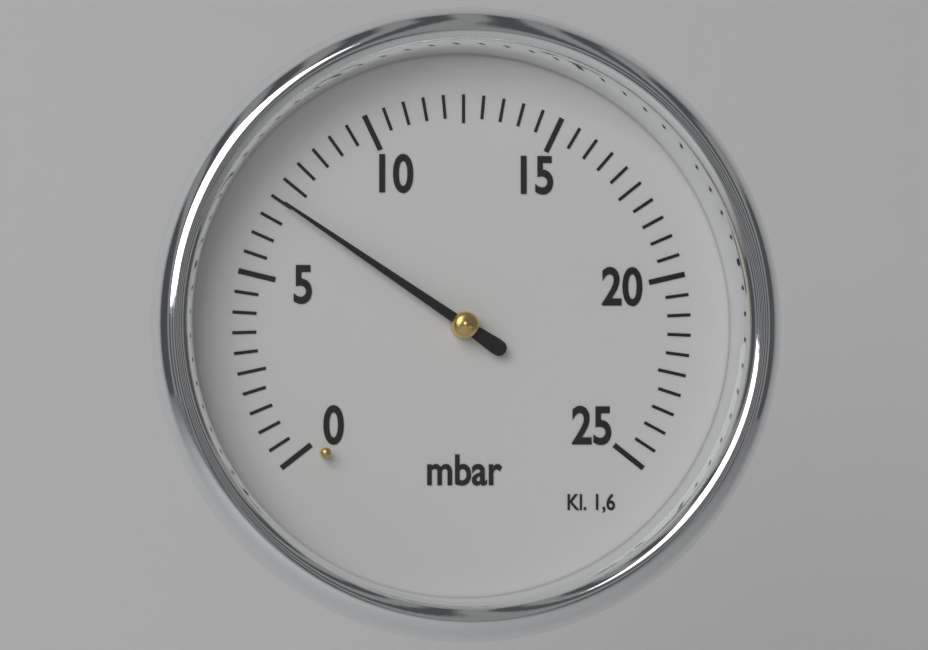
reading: 7.0 mbar
